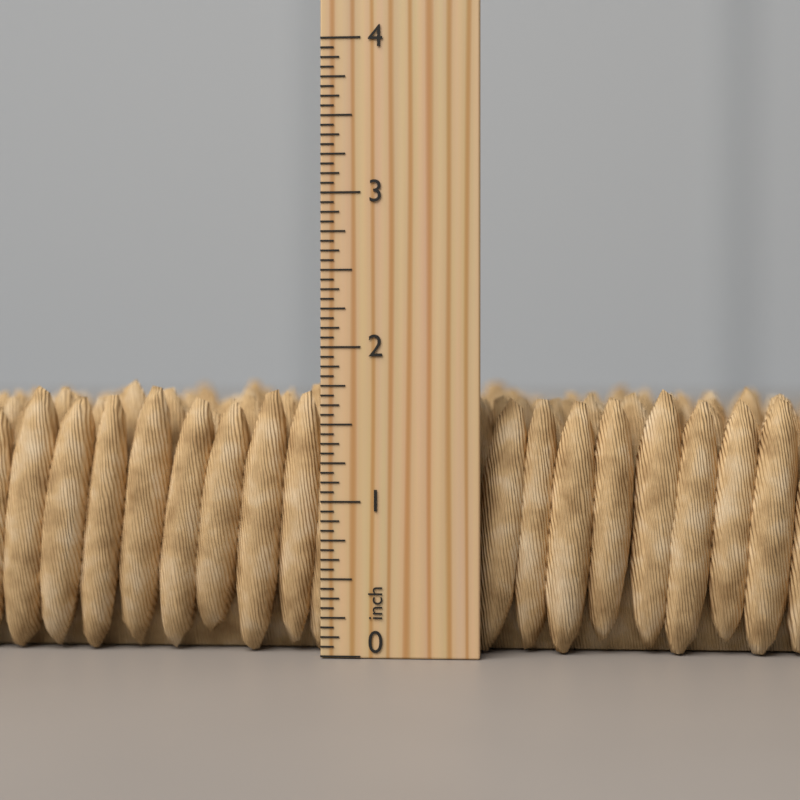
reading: 1.8125 inch
